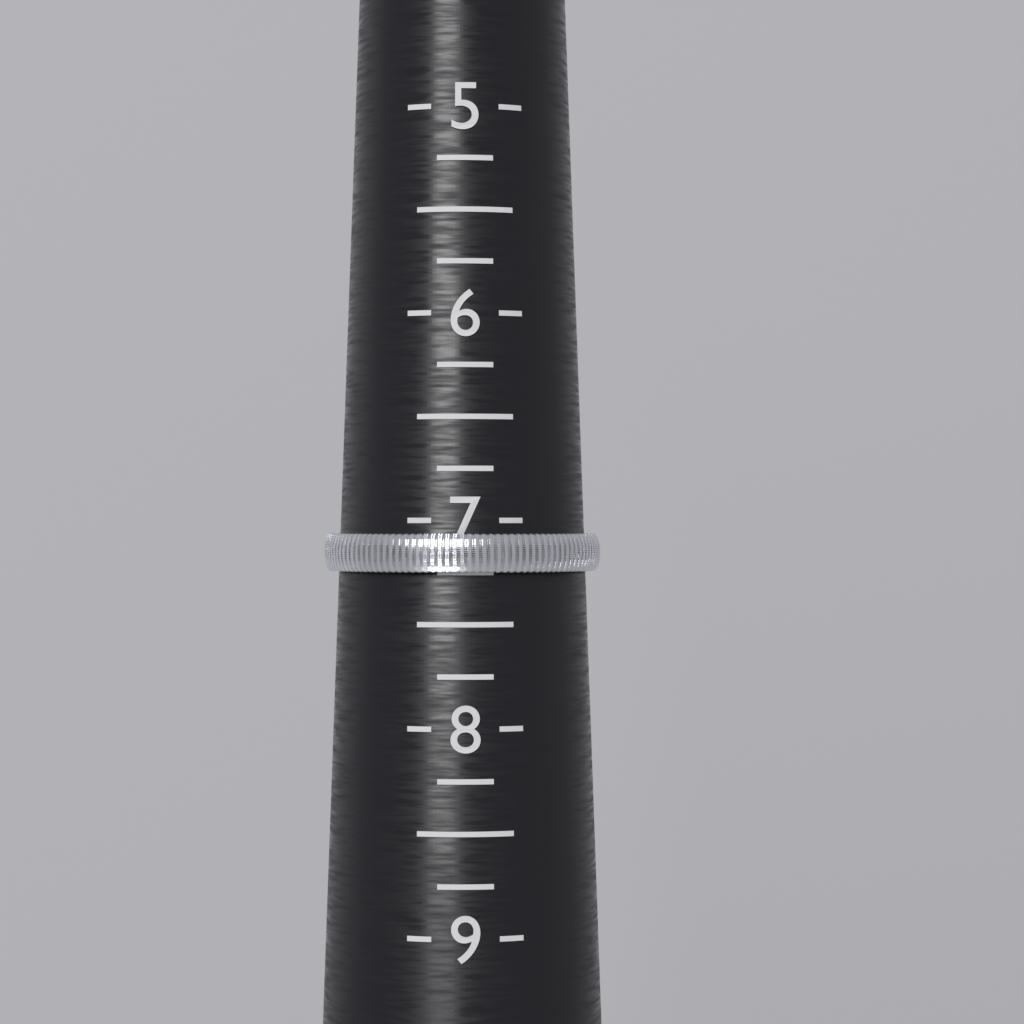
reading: 7.25 (no unit)
